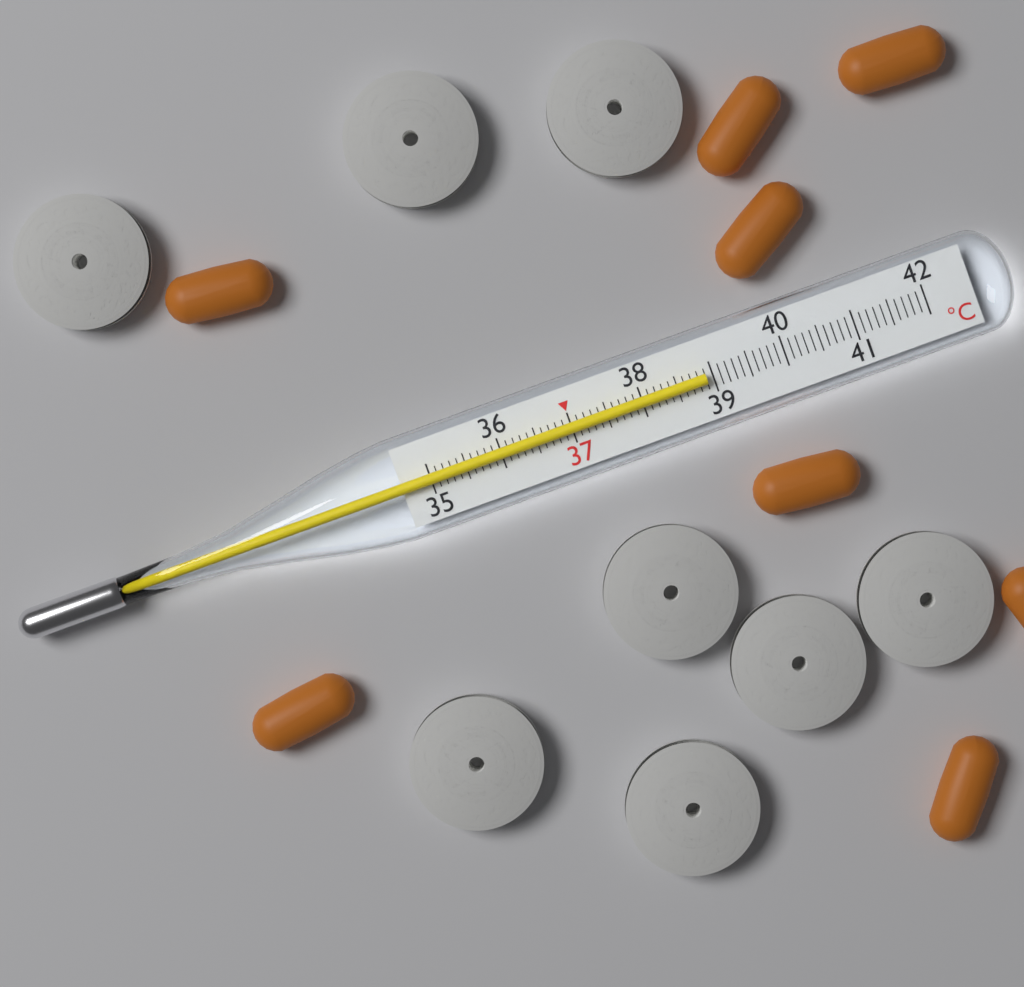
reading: 38.9 °C
